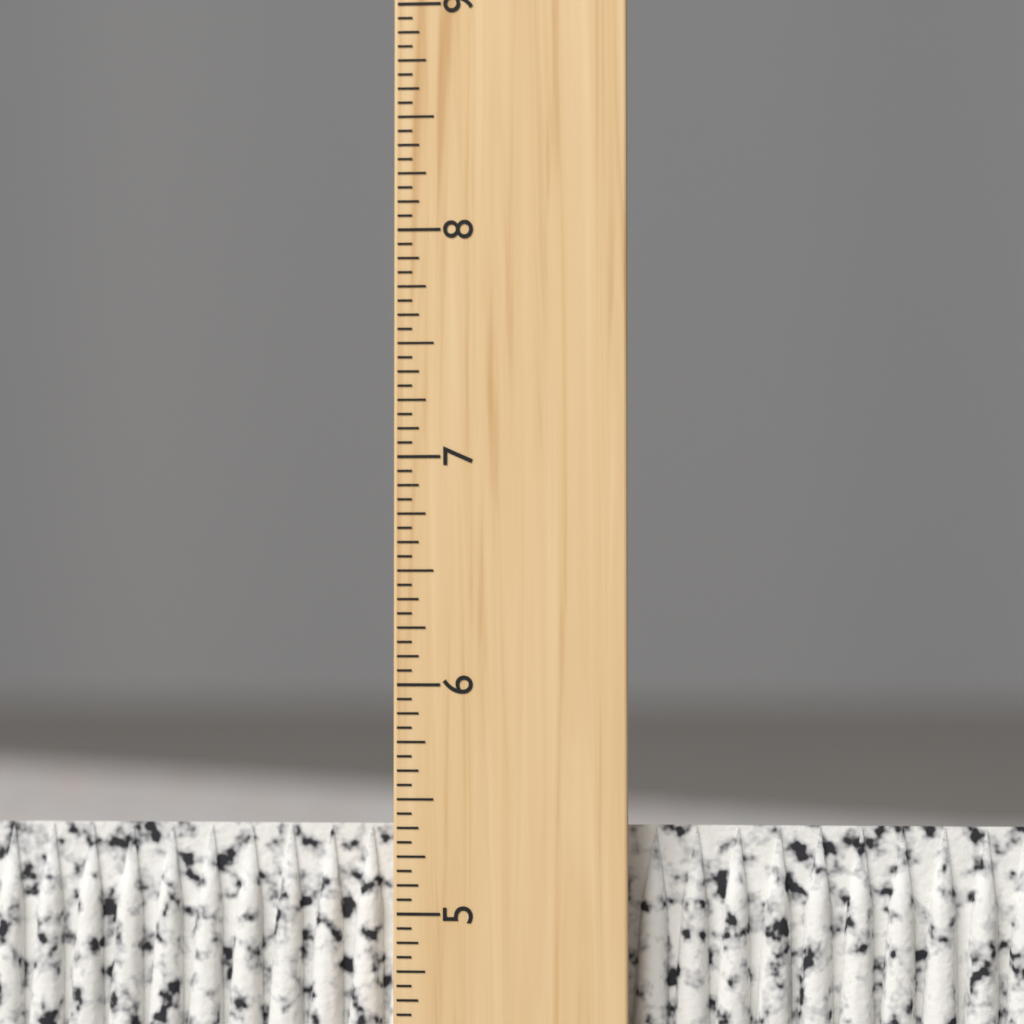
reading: 5.3750 inch
